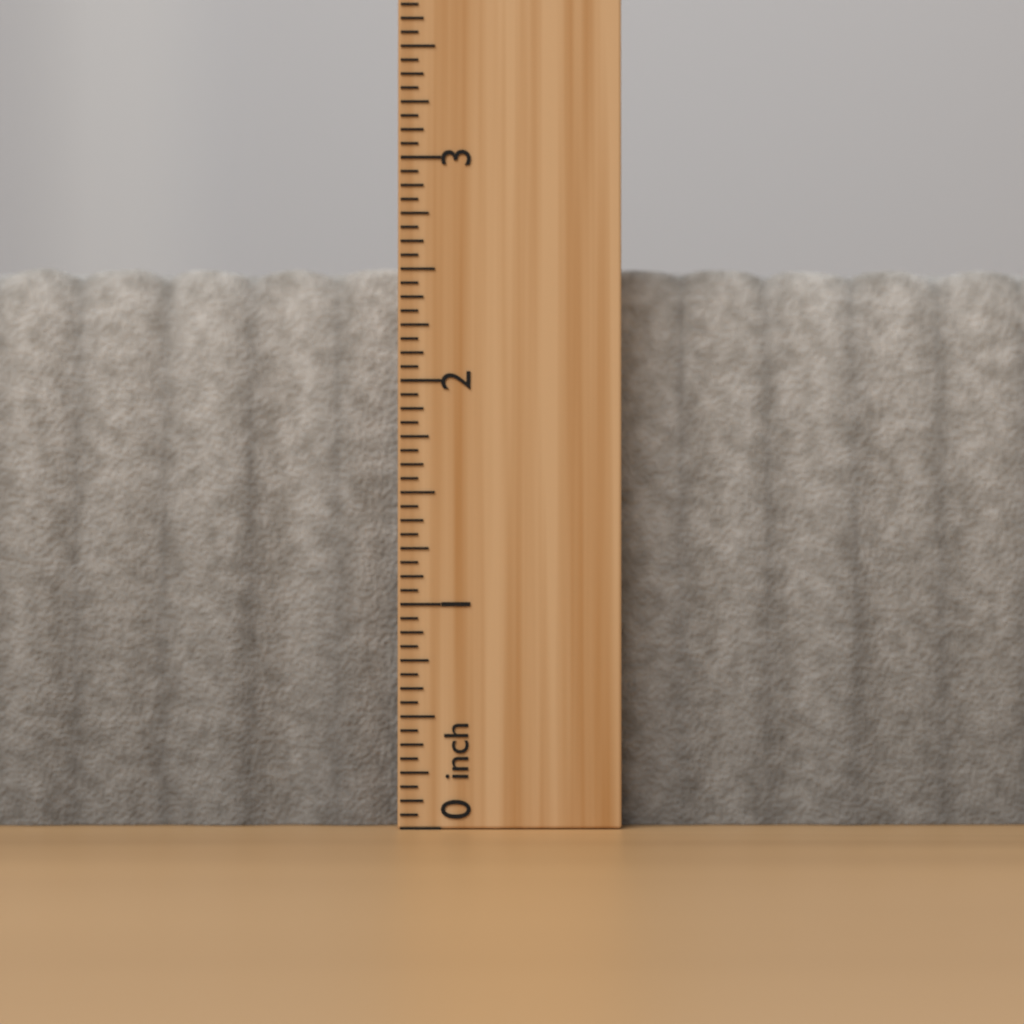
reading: 2.5625 inch
